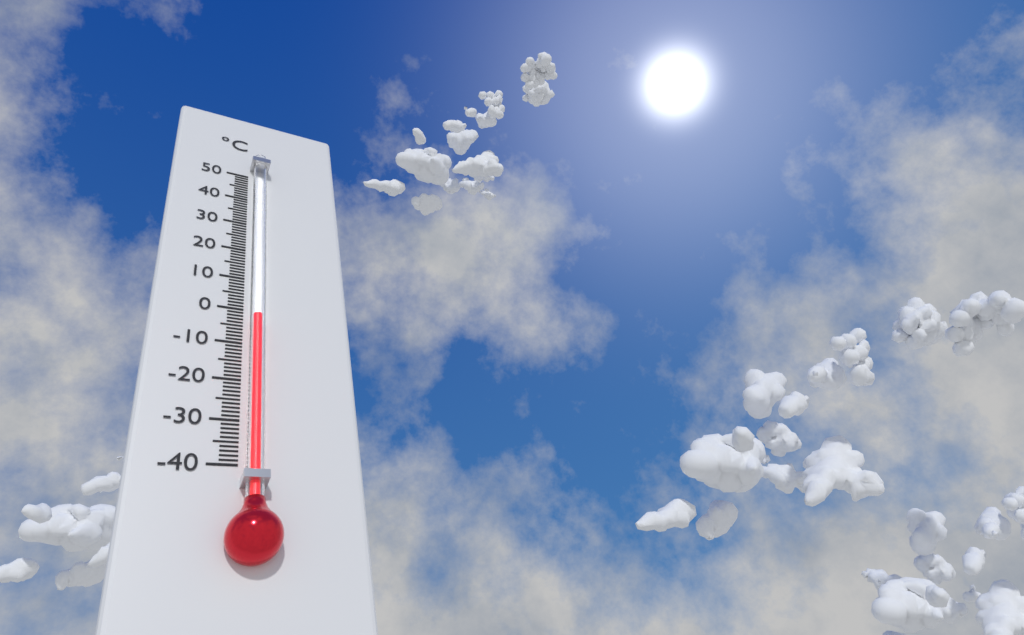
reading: -3 °C
